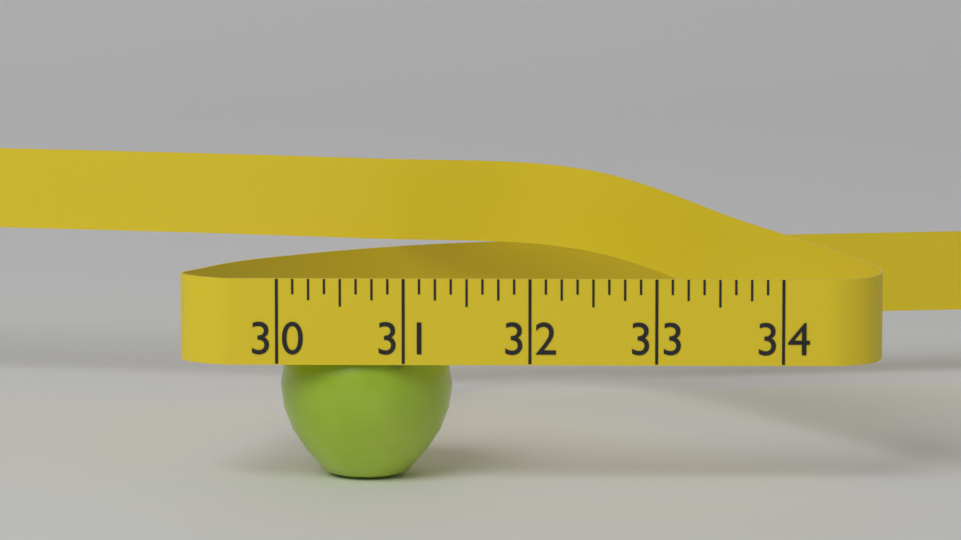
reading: 31.375 (no unit)
